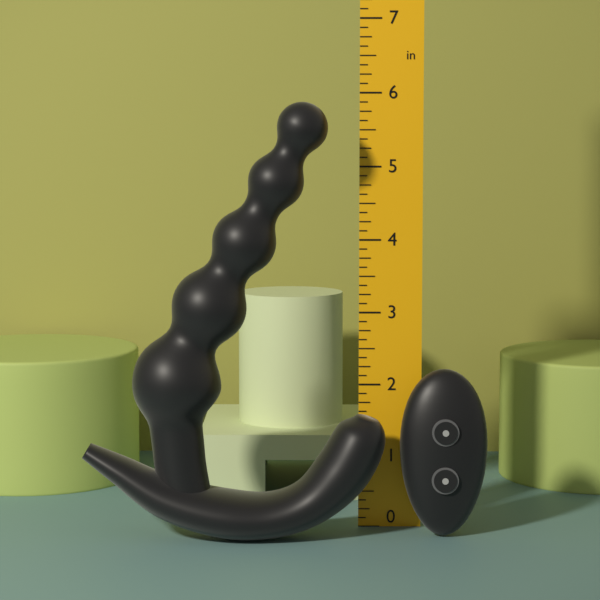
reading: 5.875 in
